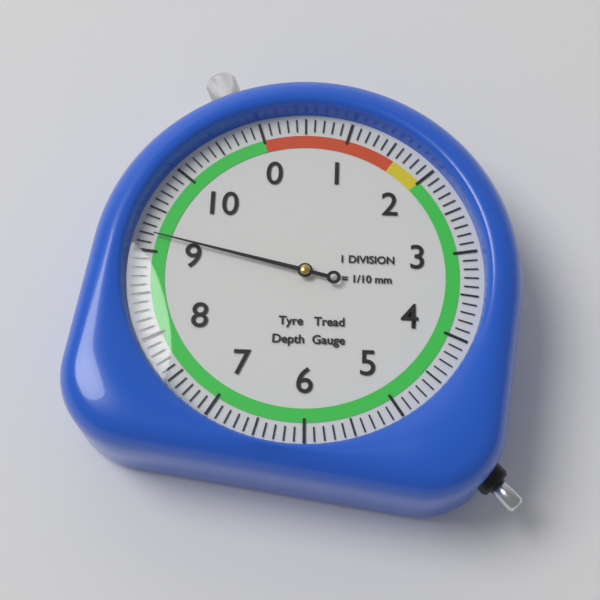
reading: 9.2 mm
